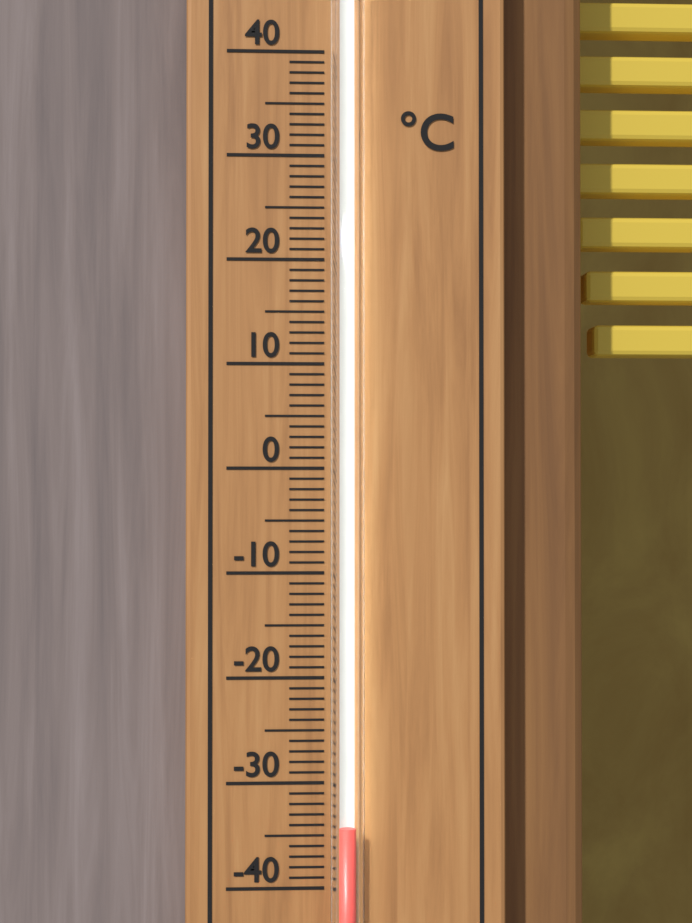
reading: -34 °C
